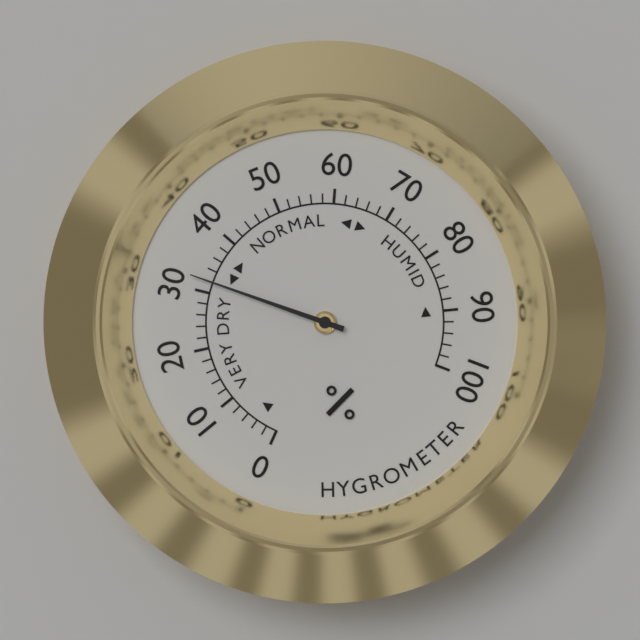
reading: 32 %
